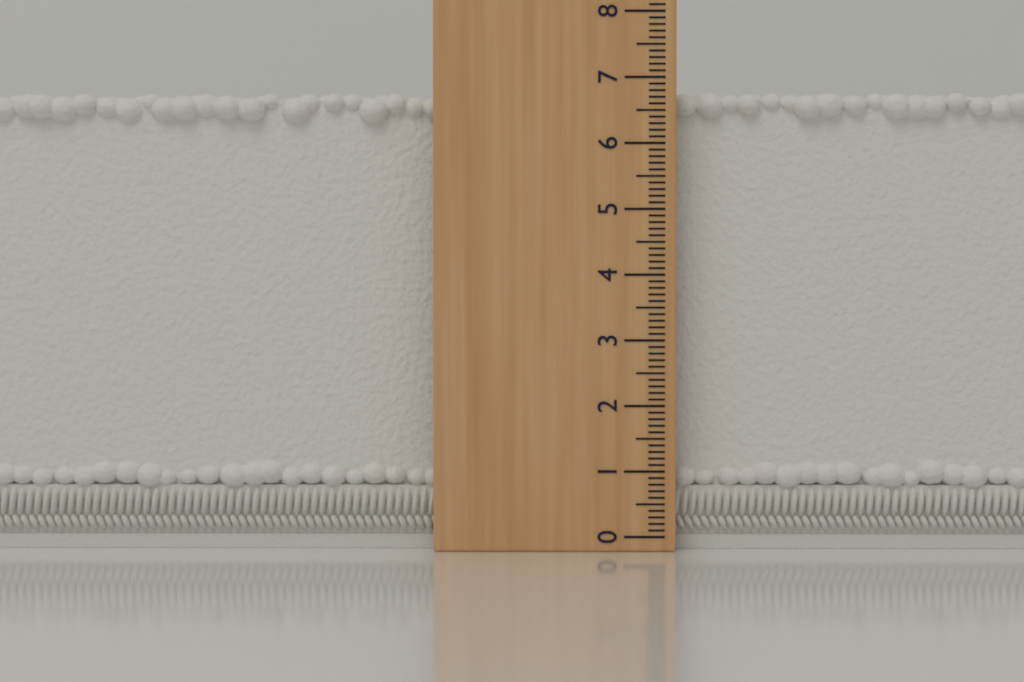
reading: 6.8 (no unit)
